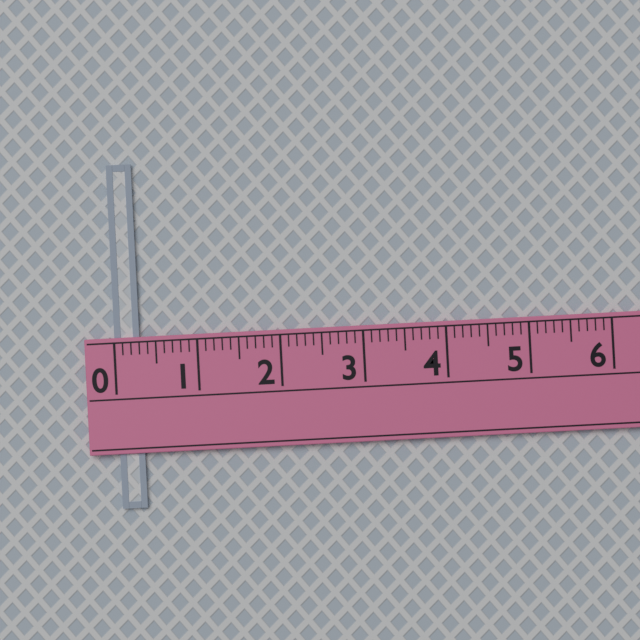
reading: 0.3 (no unit)
